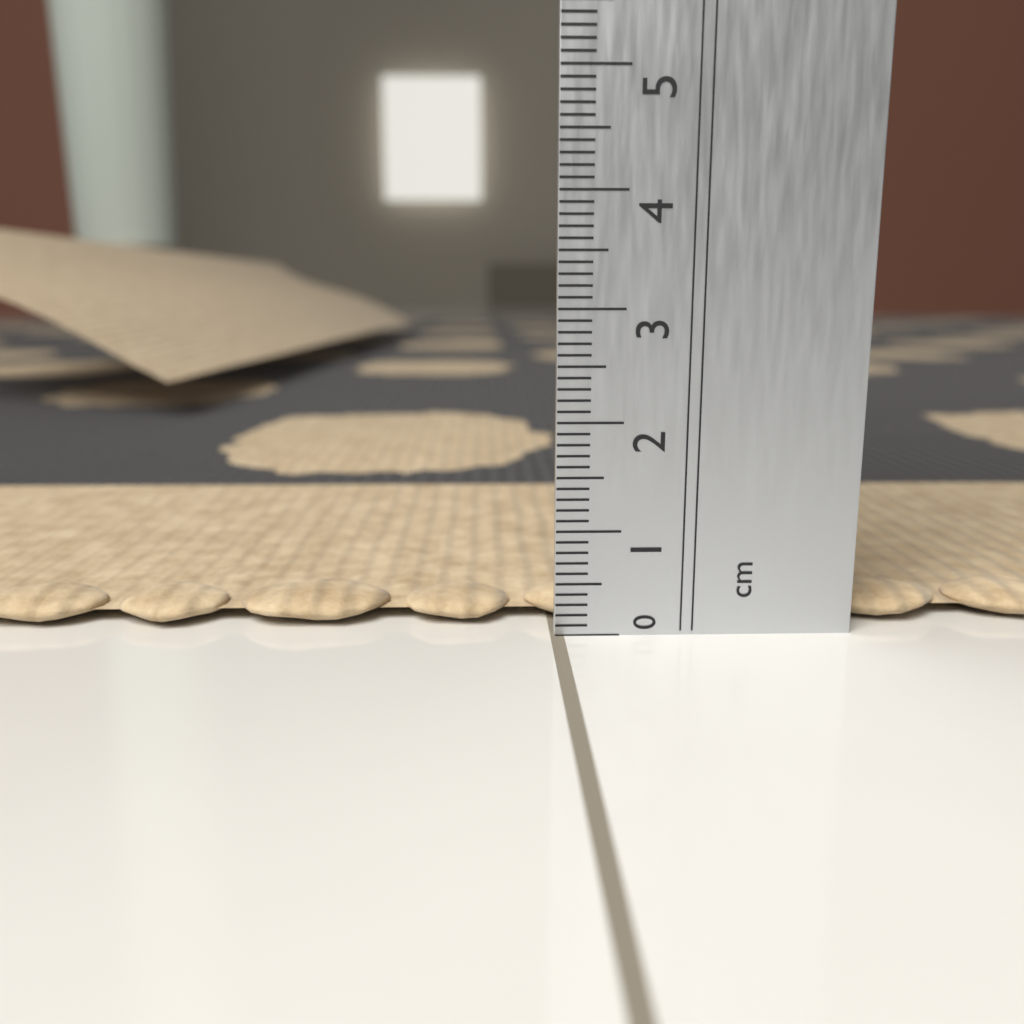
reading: 0.3 cm
